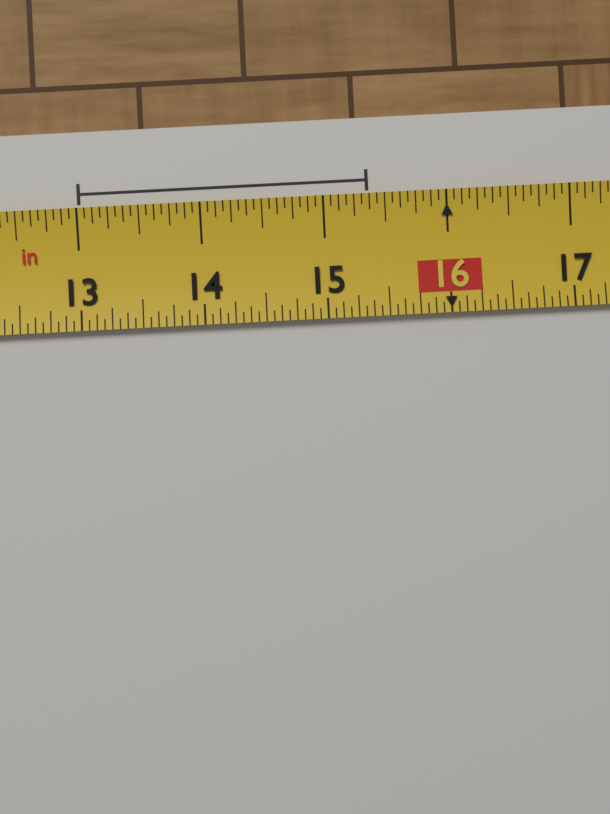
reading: 15.3750 in
